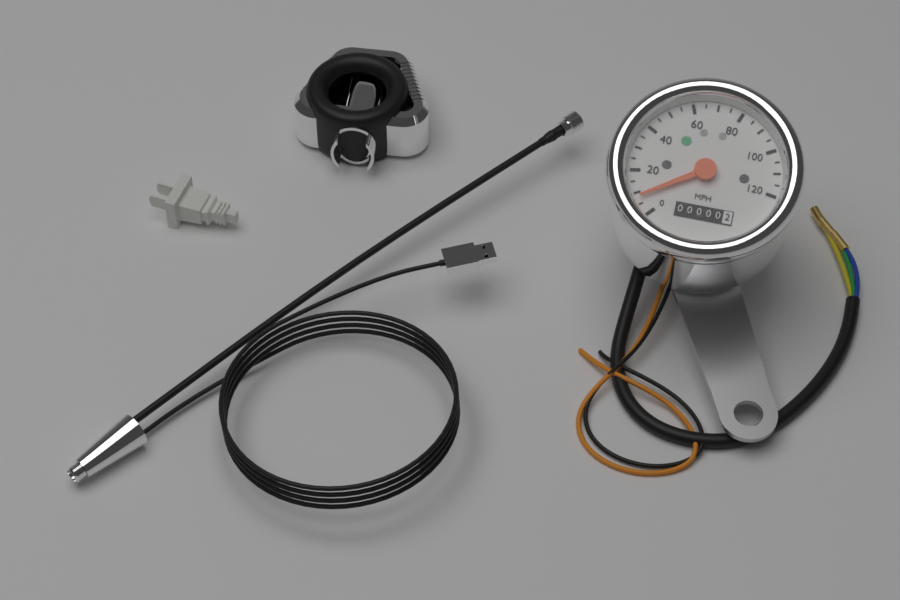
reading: 8 MPH
